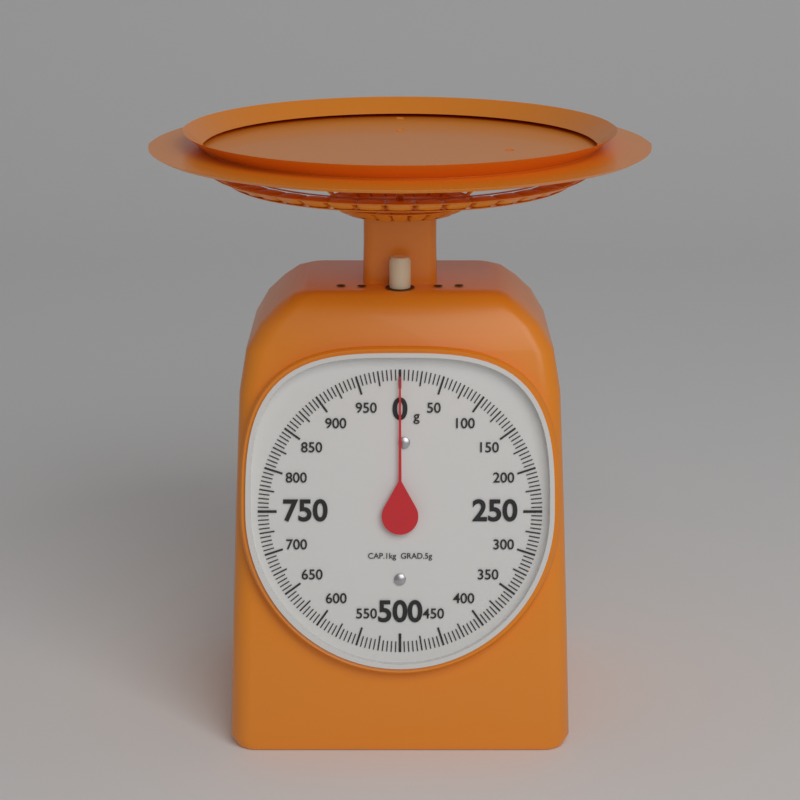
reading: 0 g
